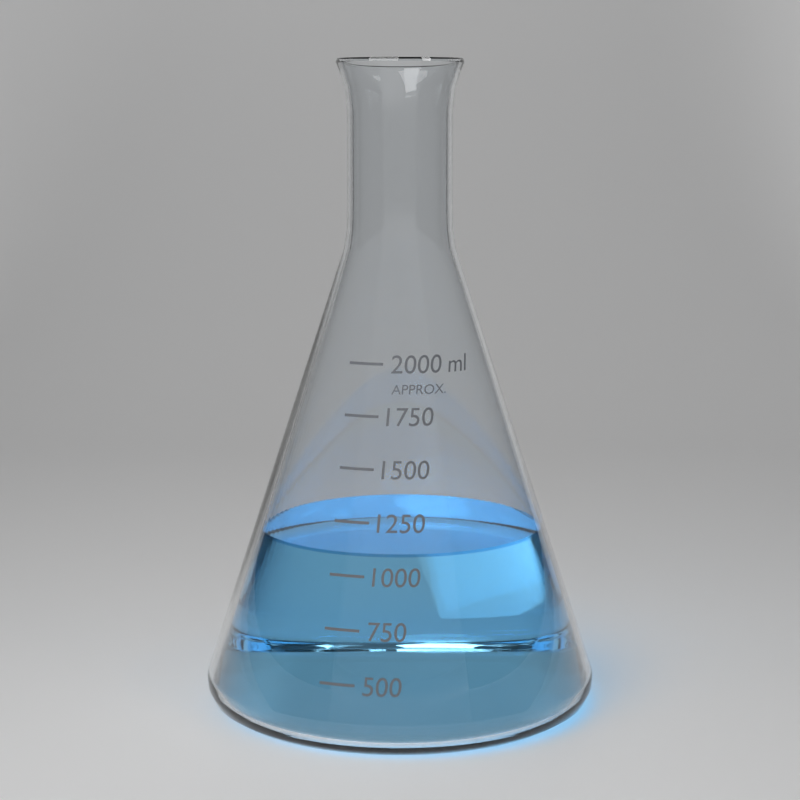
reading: 1100 ml
